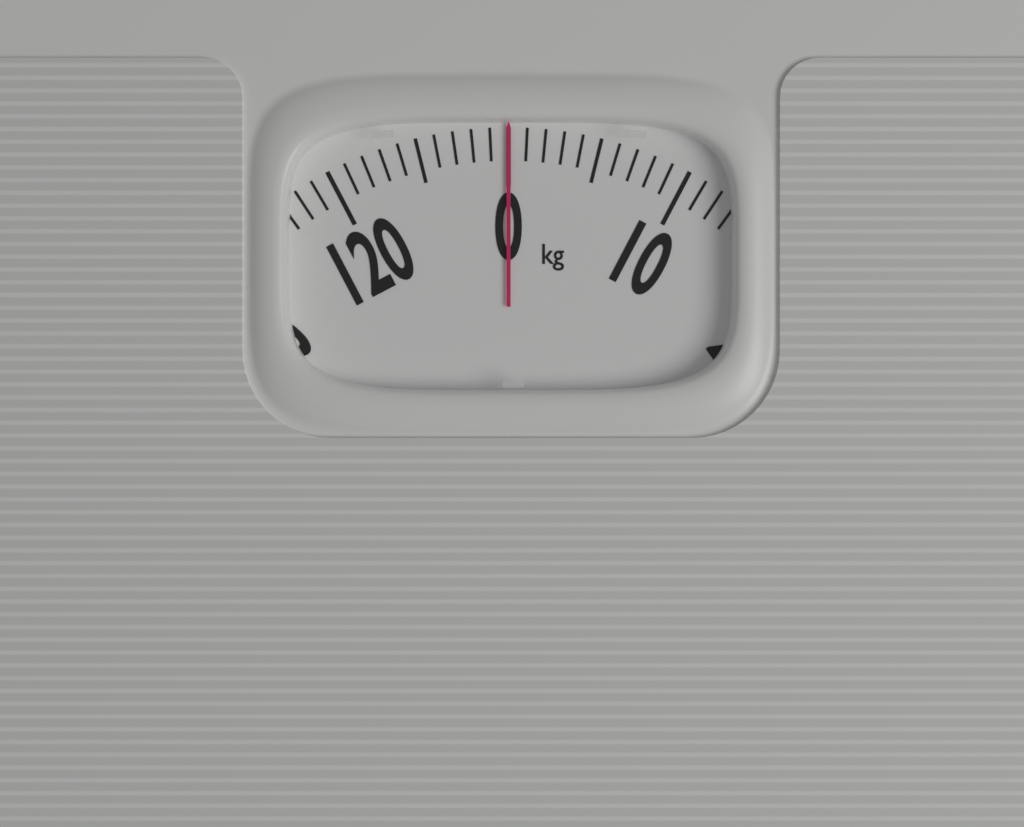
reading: 0 kg
